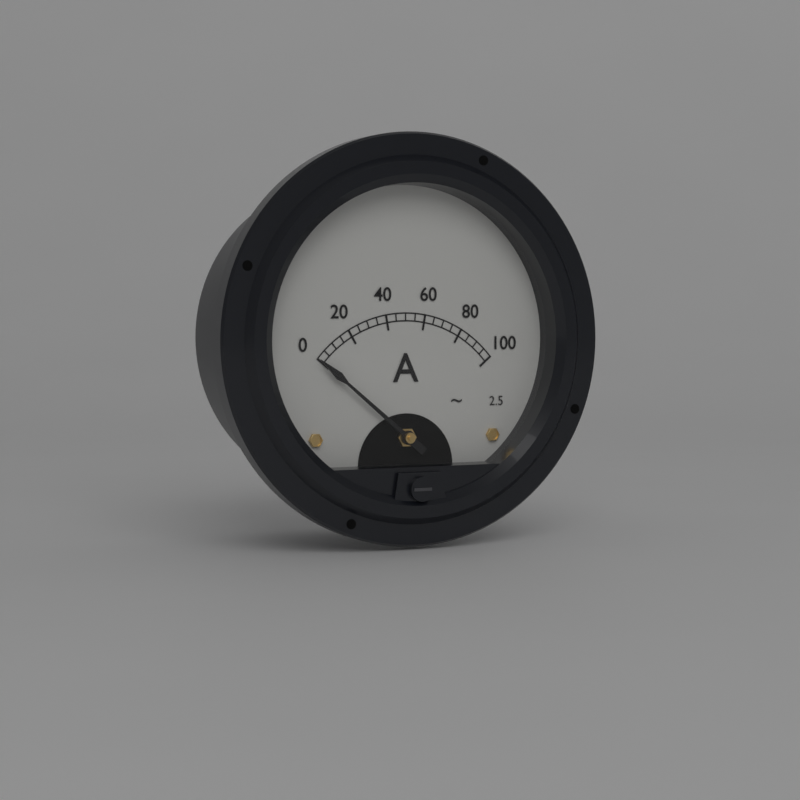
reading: 0 A
